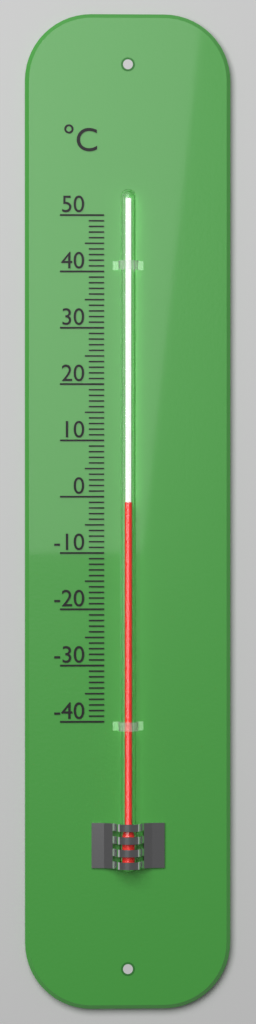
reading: -1 °C
